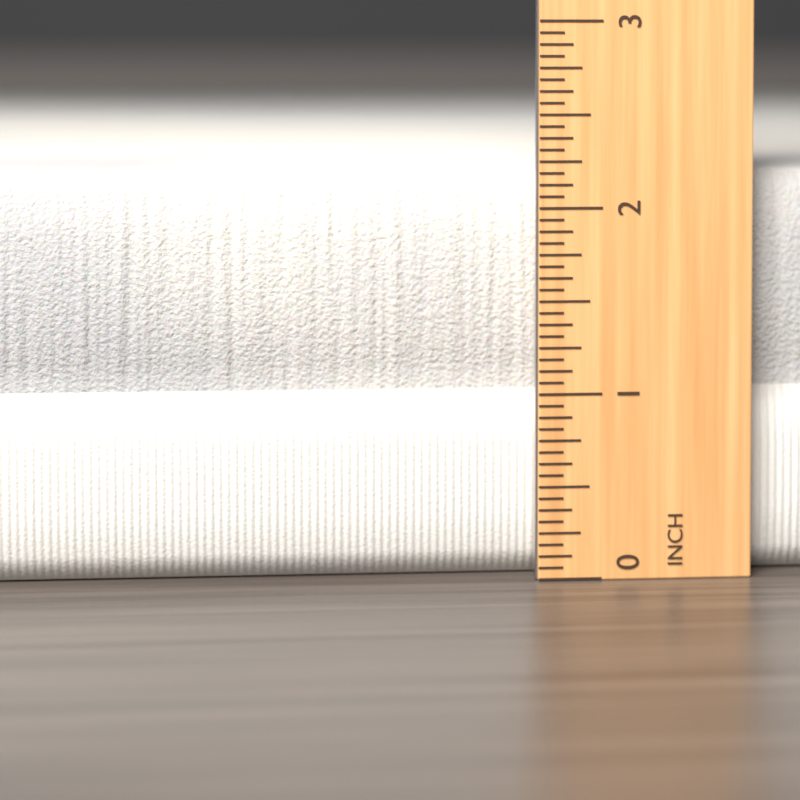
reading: 2.1875 inch
